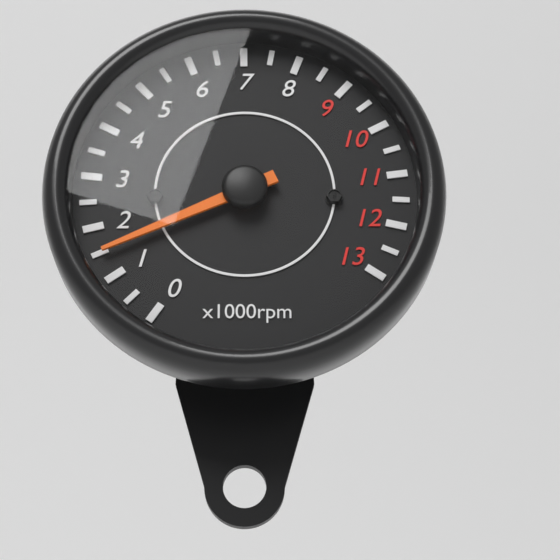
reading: 1500 rpm
